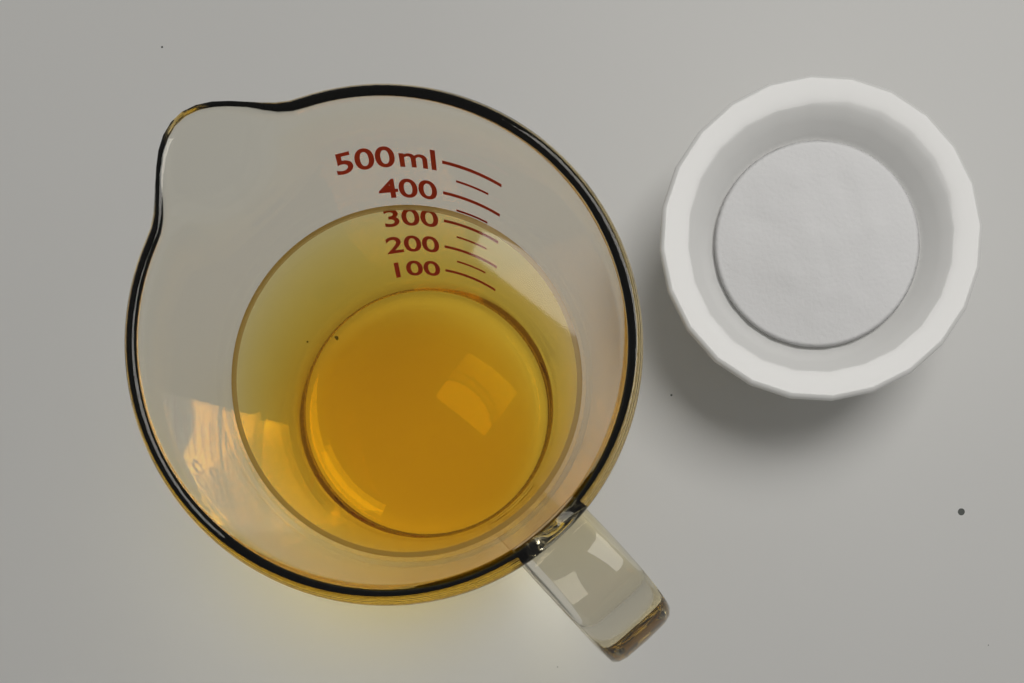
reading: 350 ml
